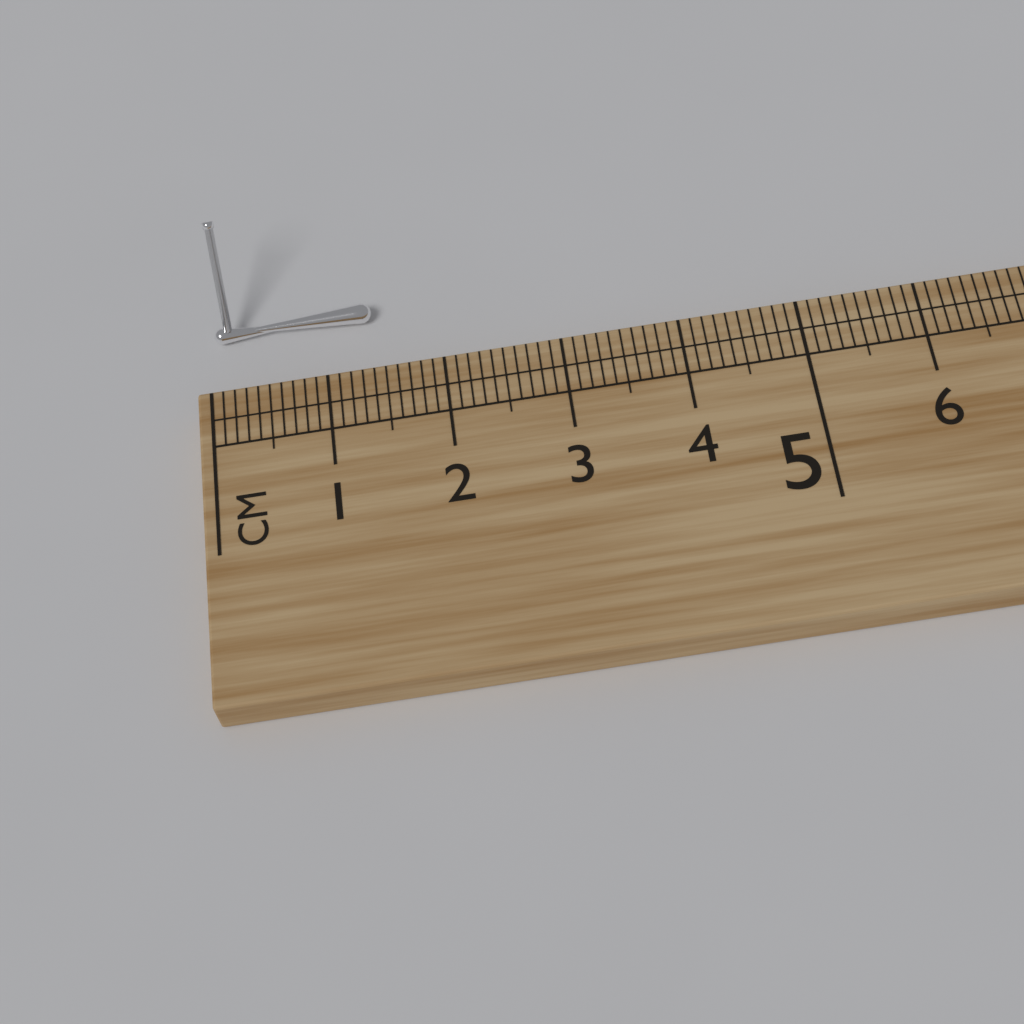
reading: 1.4 cm
